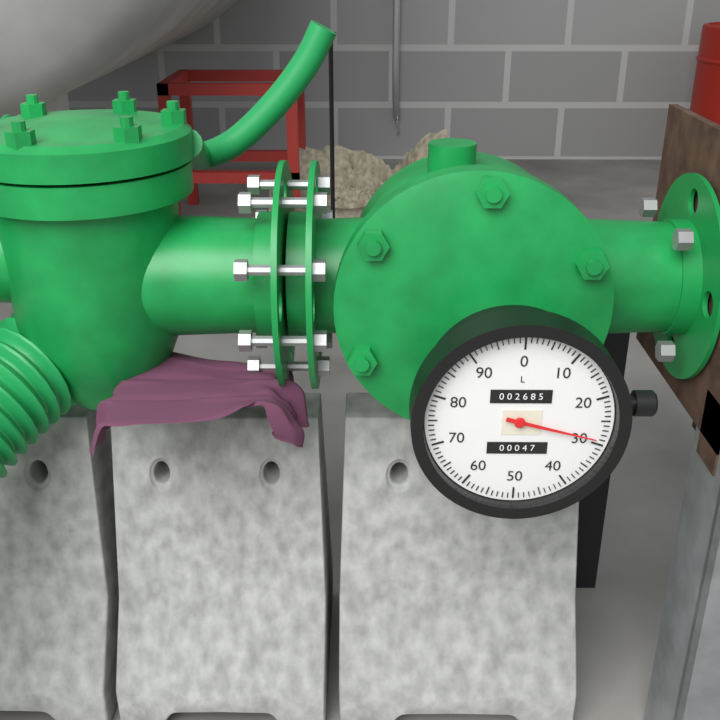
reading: 29 L
